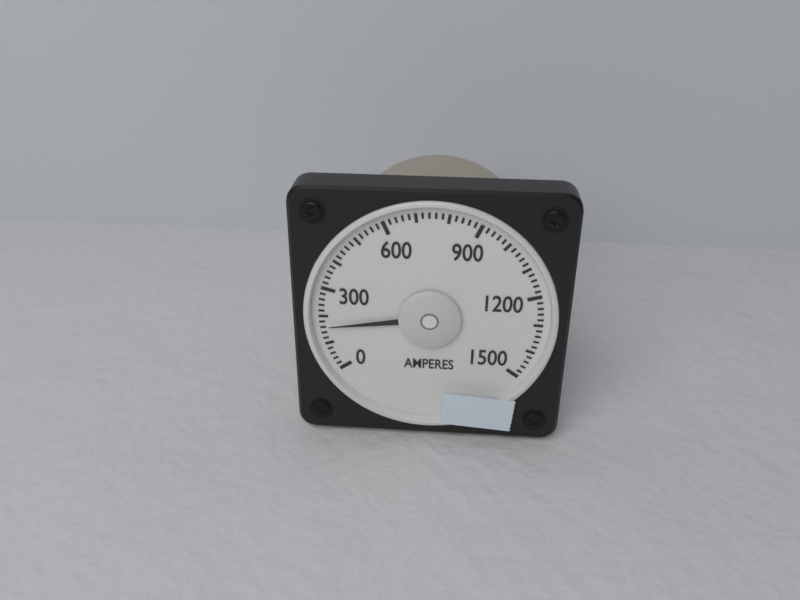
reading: 160 A
